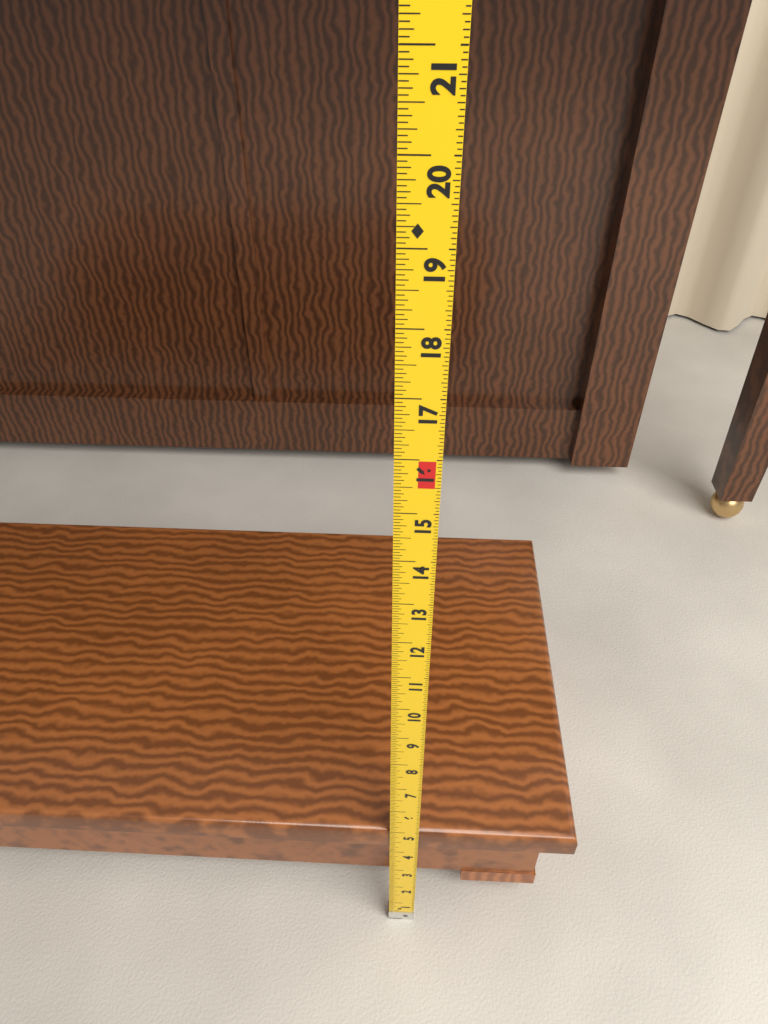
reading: 4.9375 in
